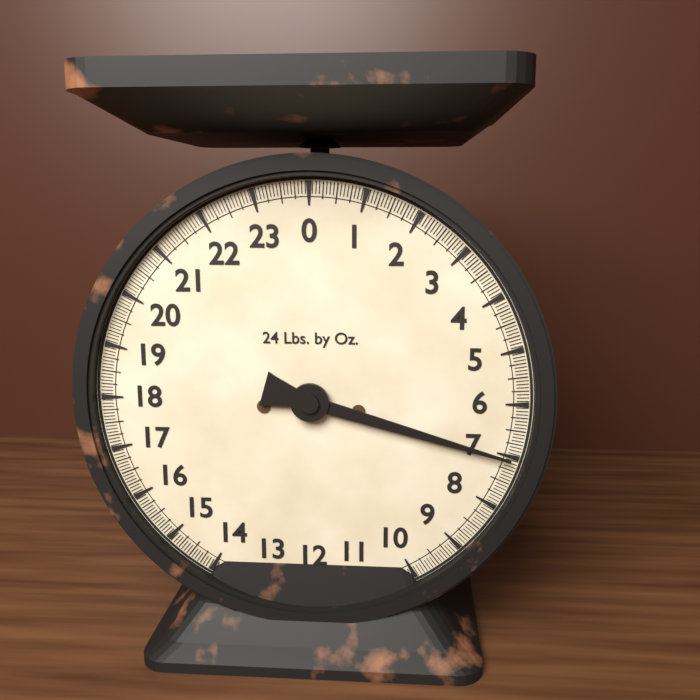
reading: 7.0625 lb
